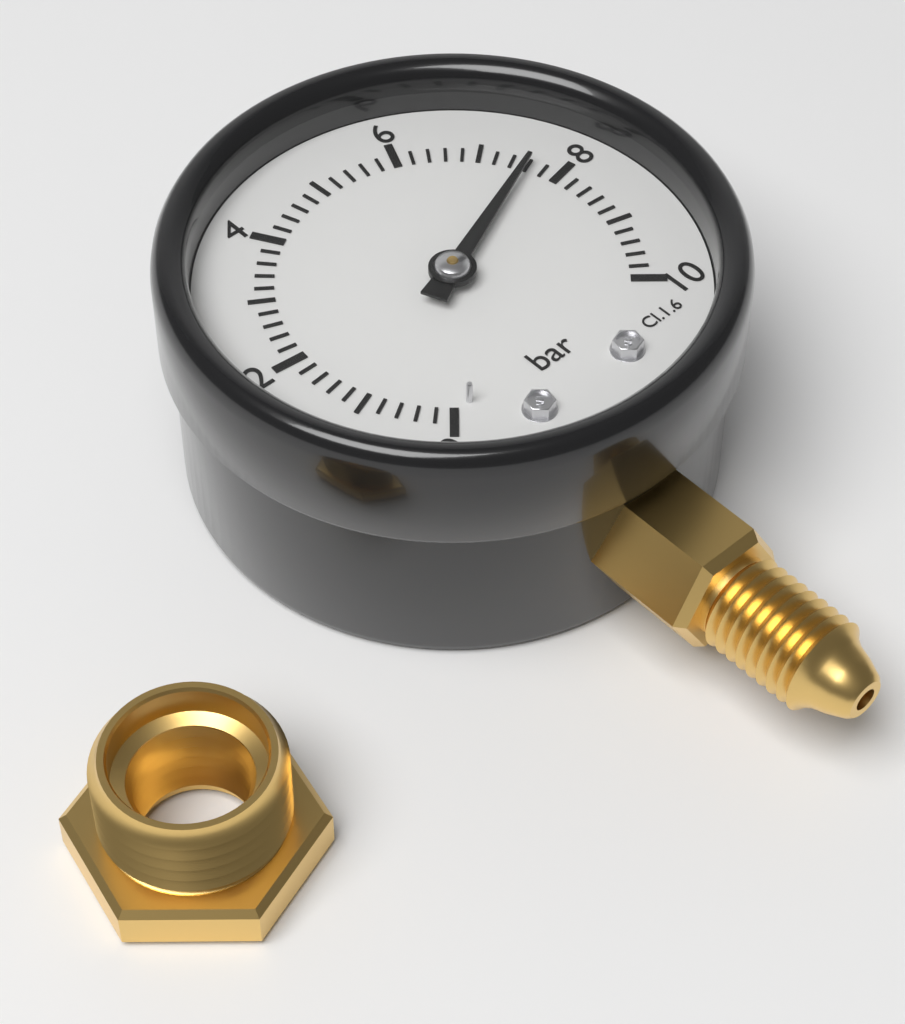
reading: 7.6 bar
